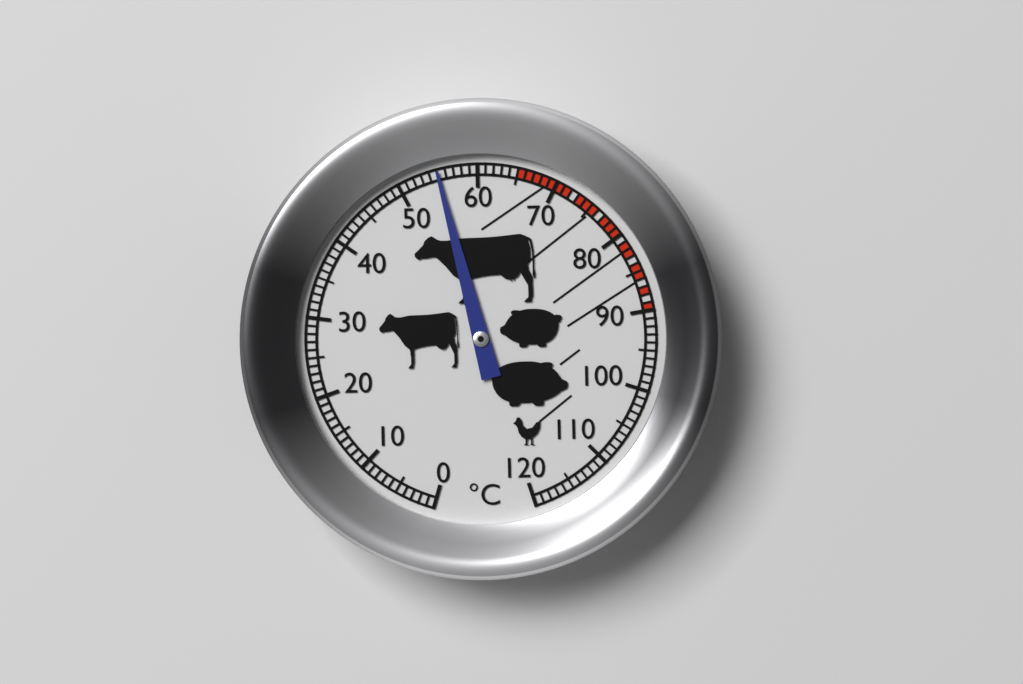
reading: 55 °C
